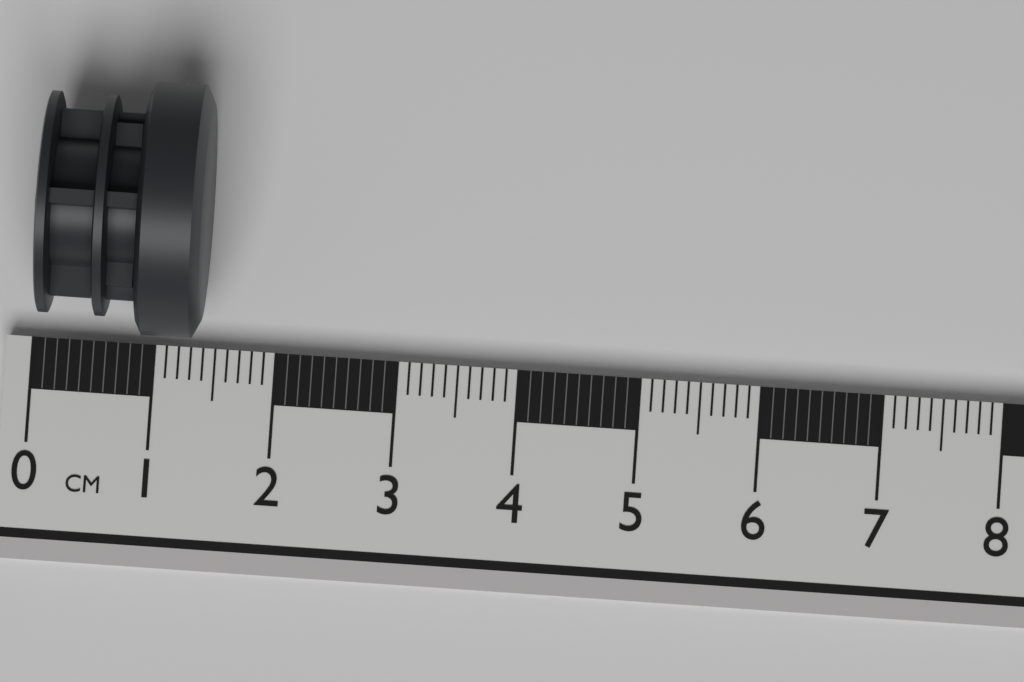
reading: 1.4 cm
